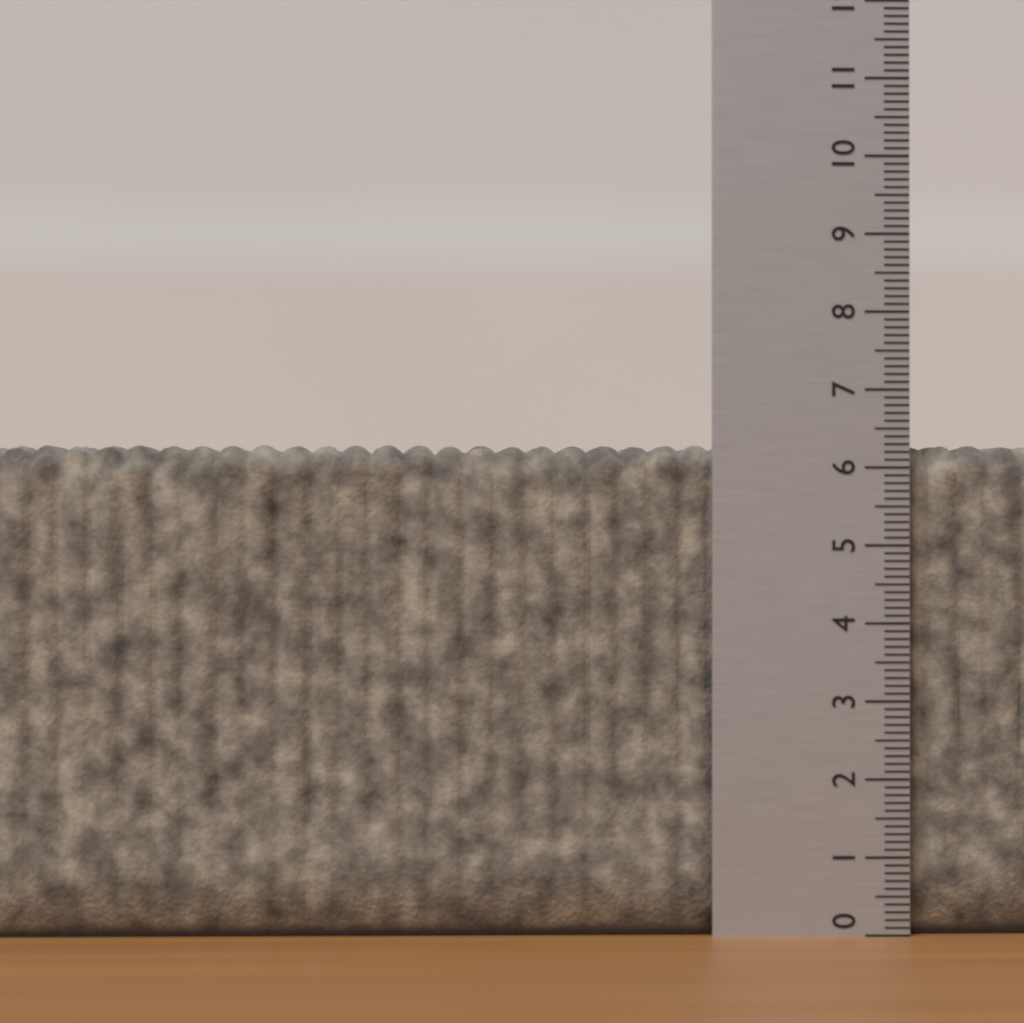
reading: 6.3 (no unit)
